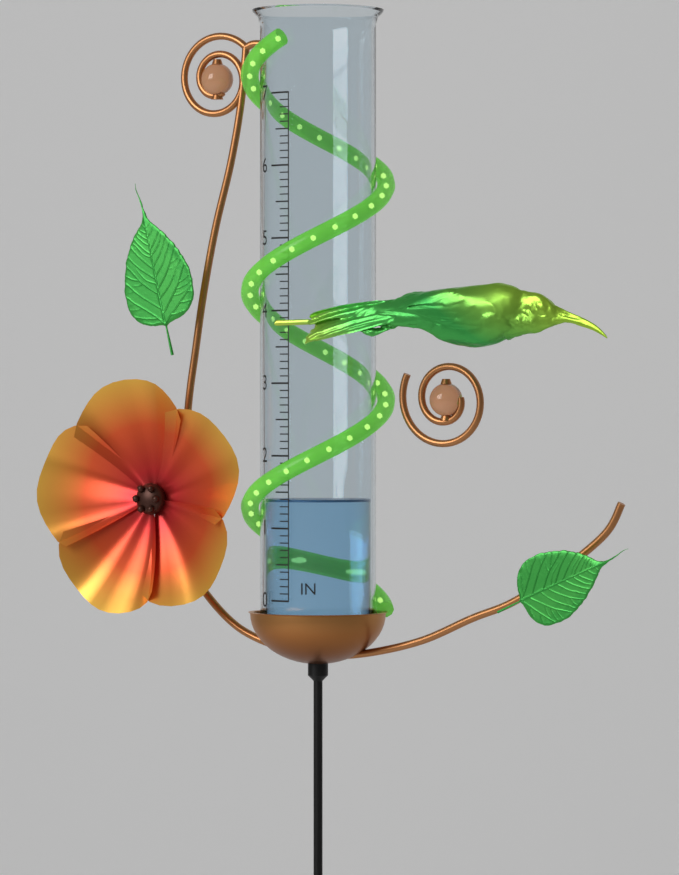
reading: 1.4 in
